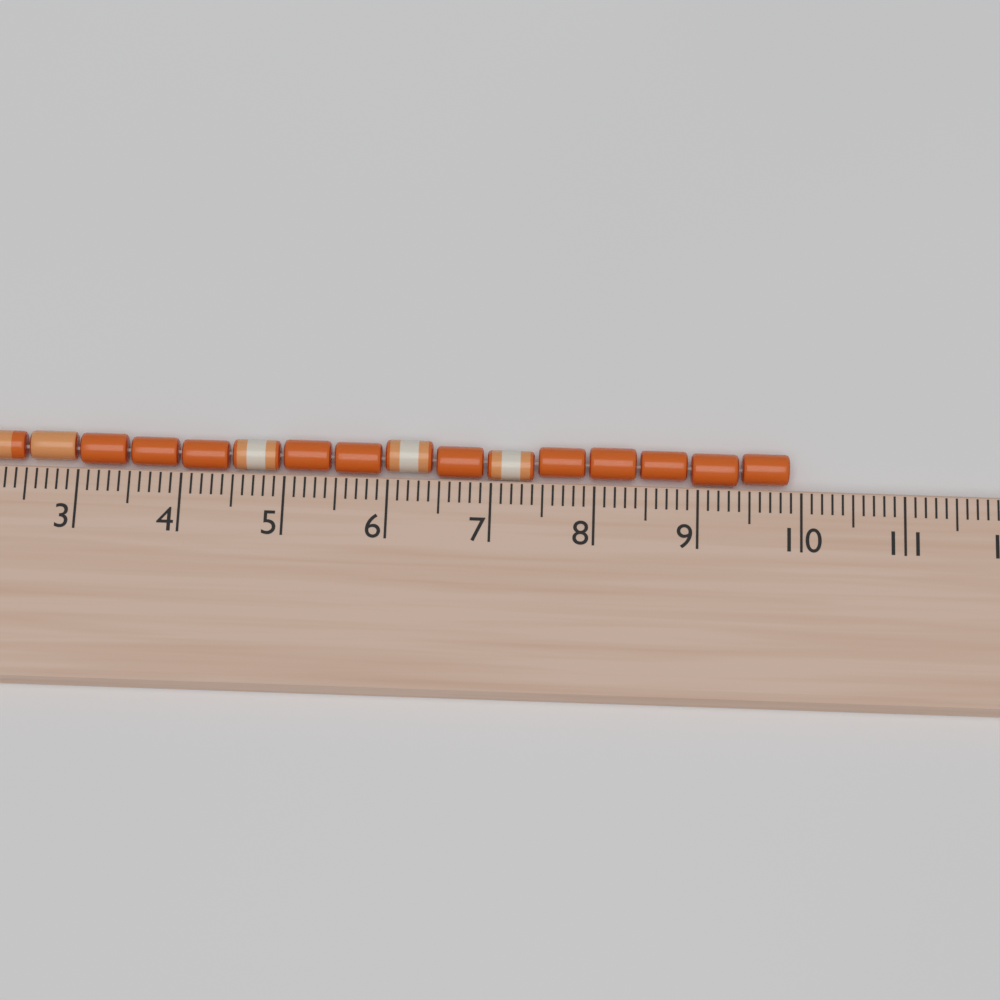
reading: 9.9 cm
